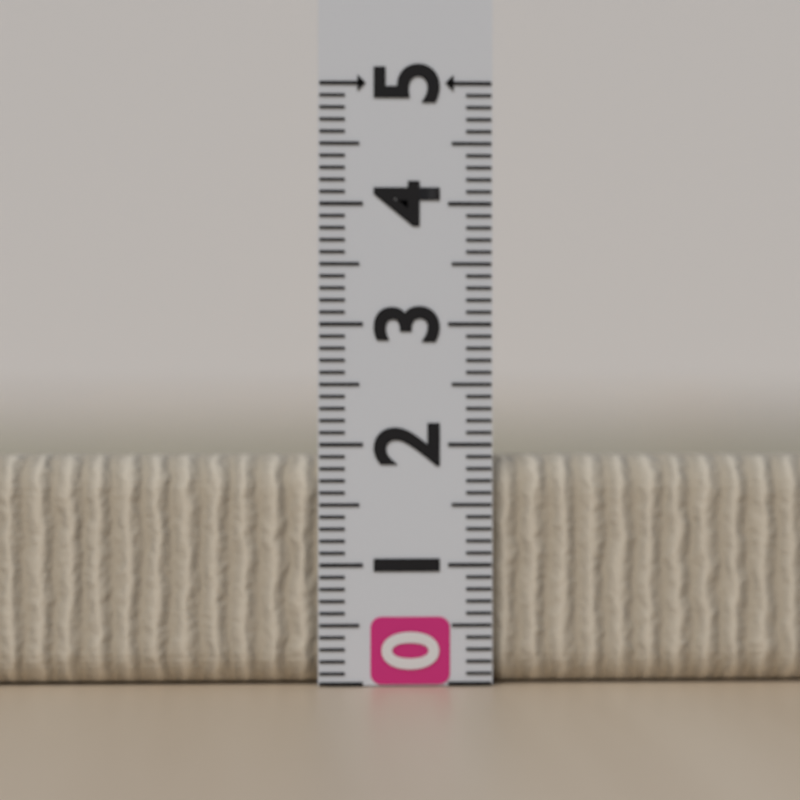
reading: 1.9 (no unit)
